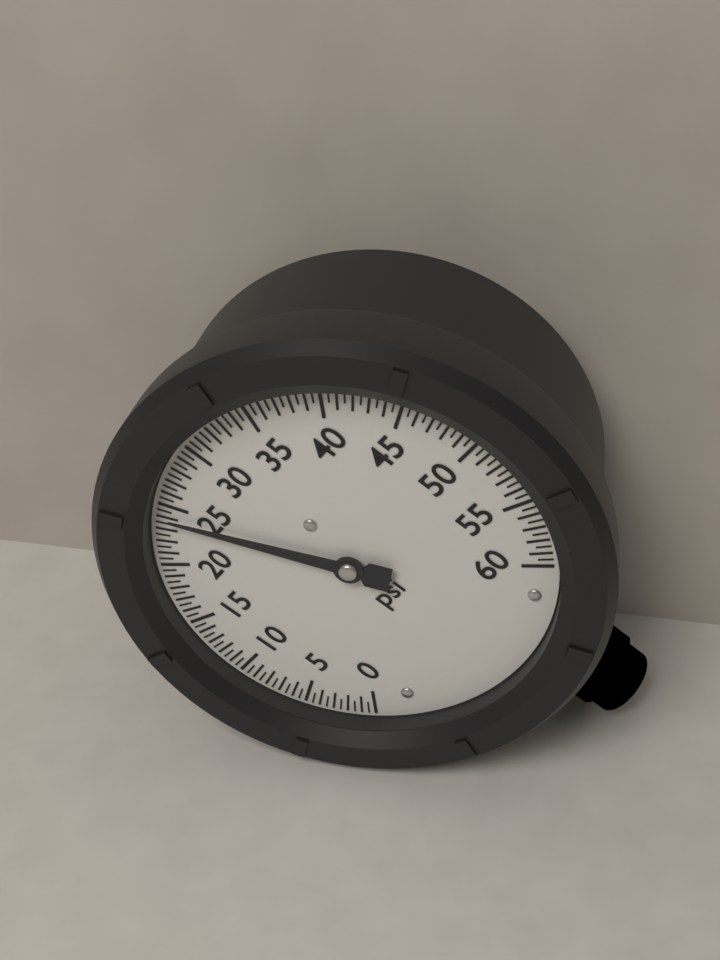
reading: 24.0 psi
